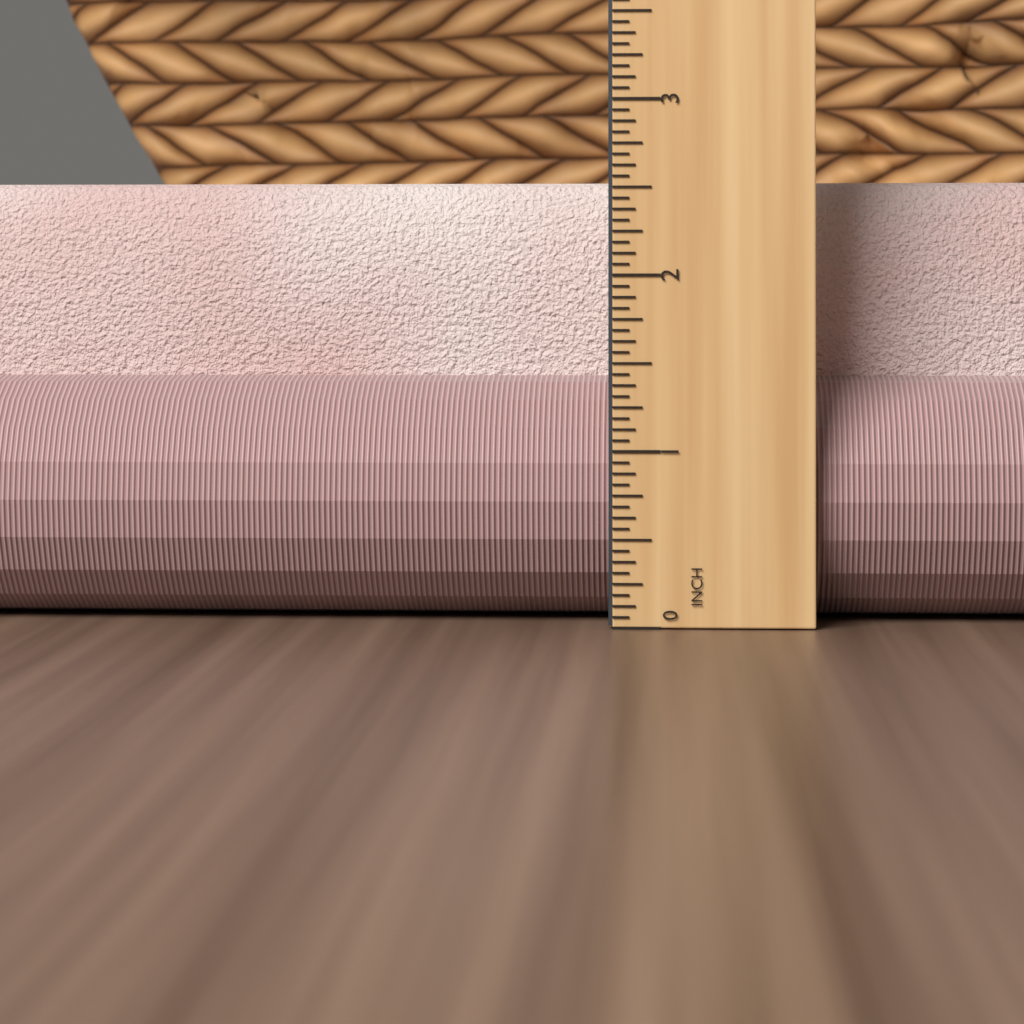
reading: 2.5625 in
